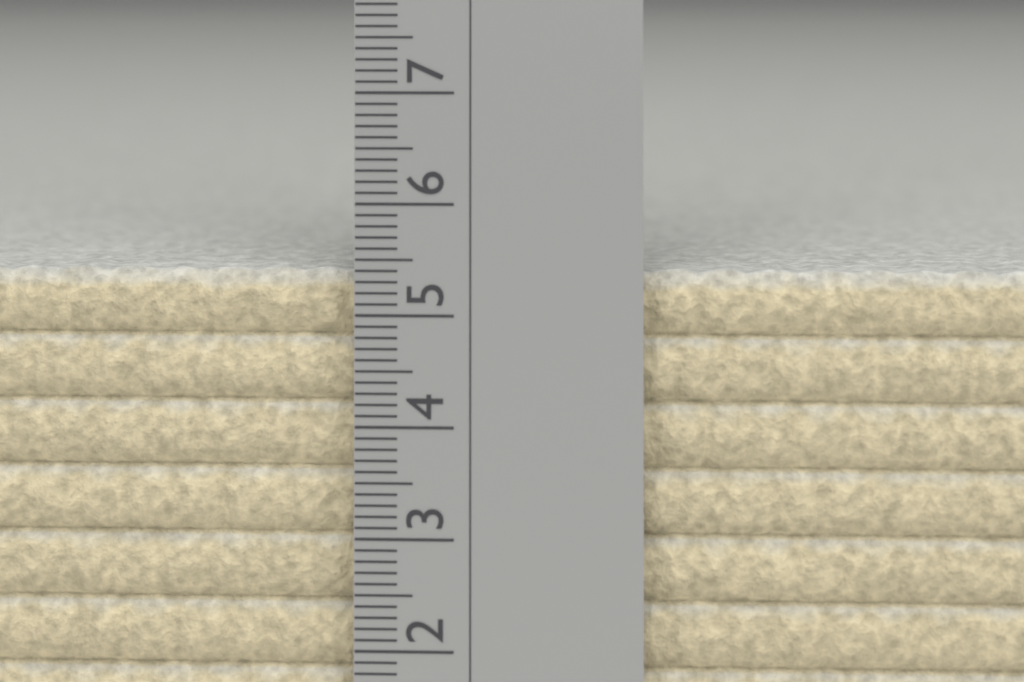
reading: 5.4 cm
